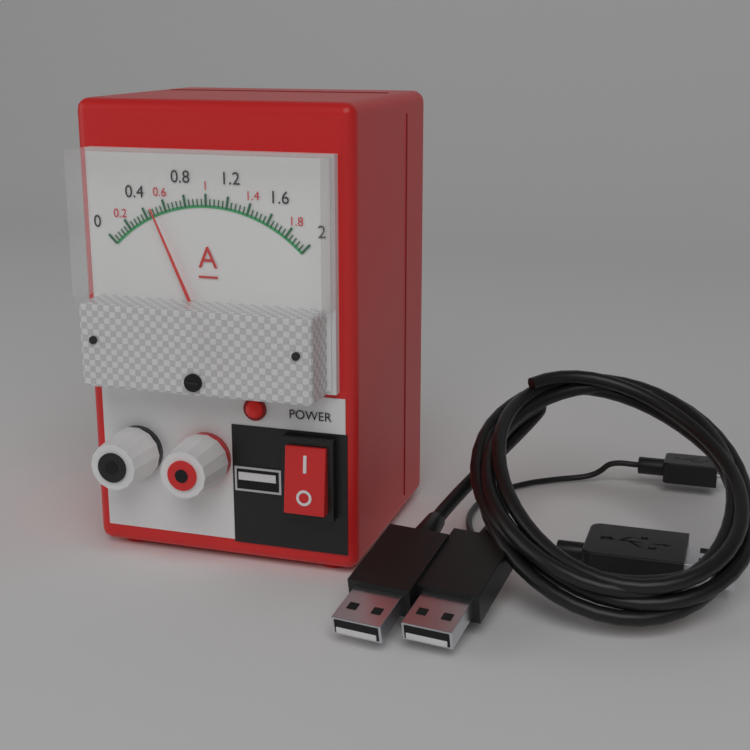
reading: 0.48 A
